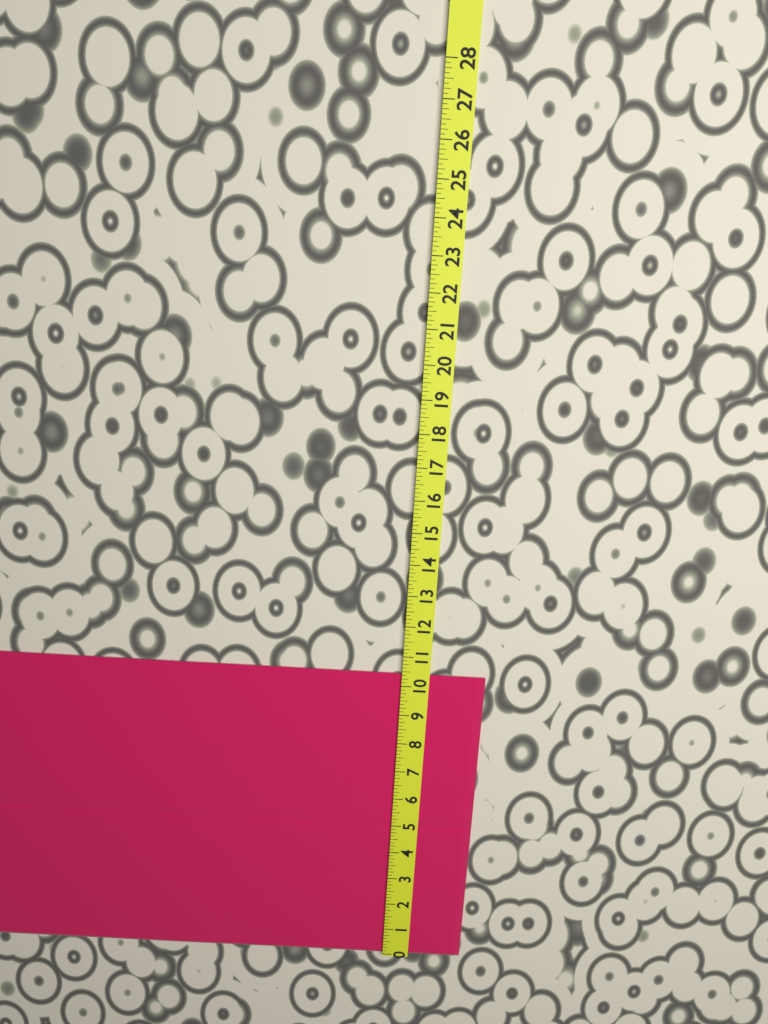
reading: 10.375 (no unit)
